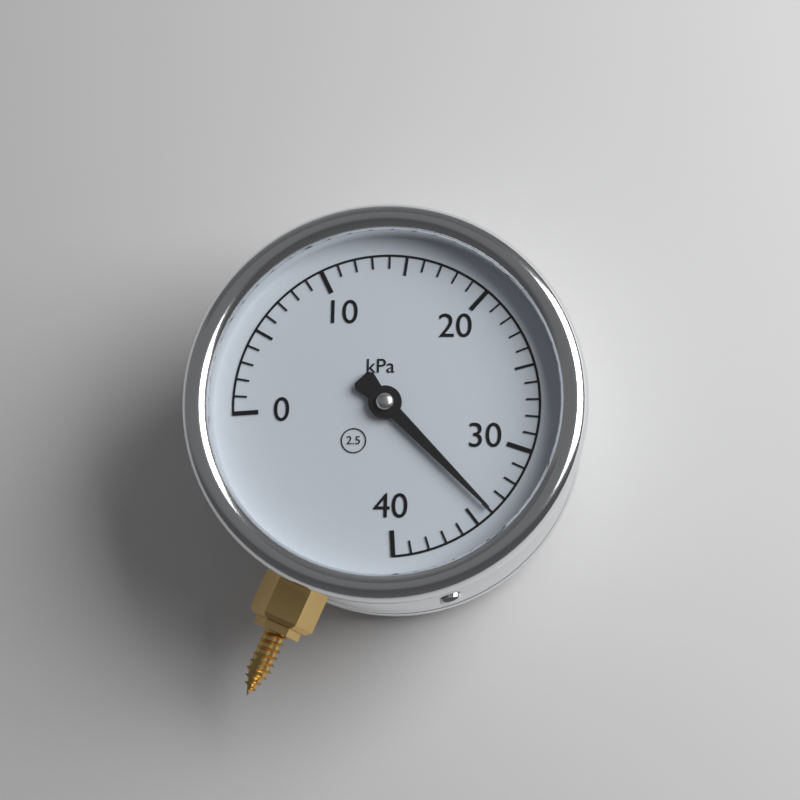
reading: 34 kPa
